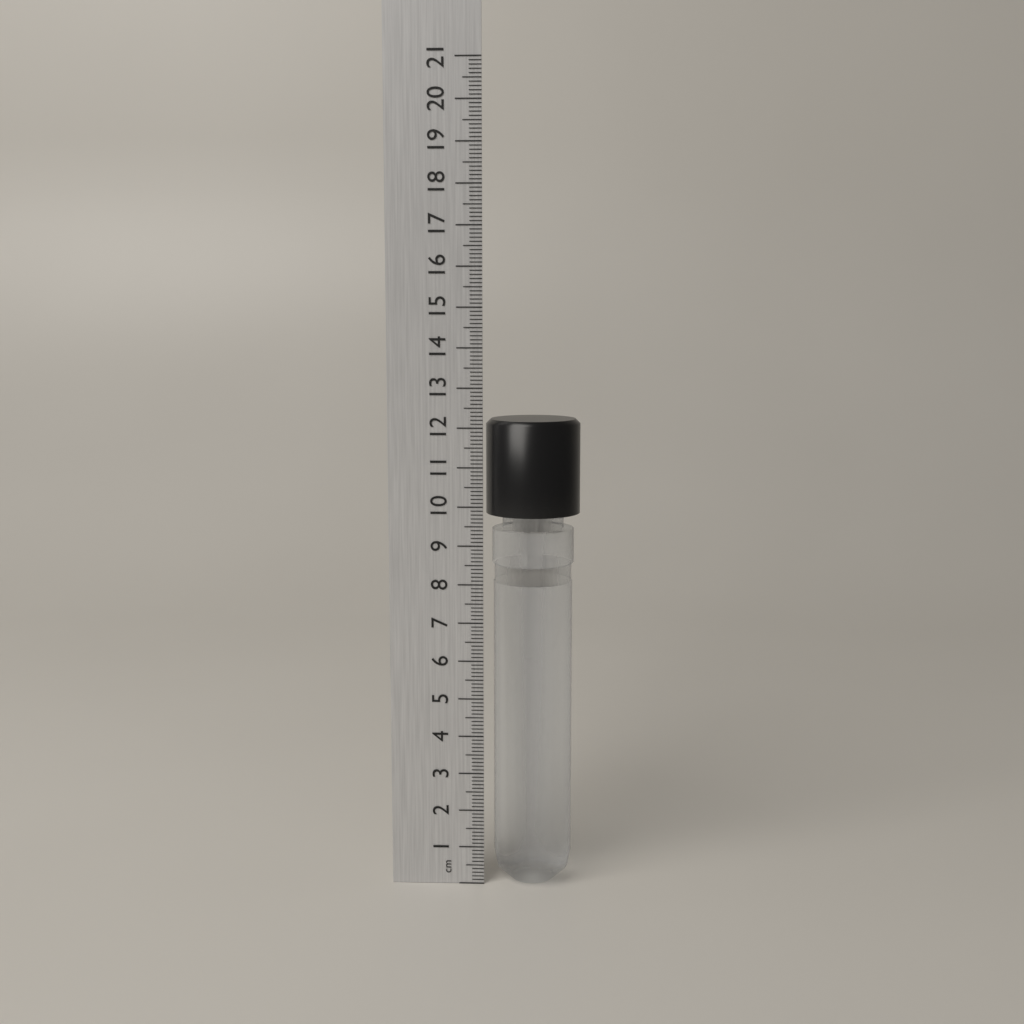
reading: 12.2 cm
